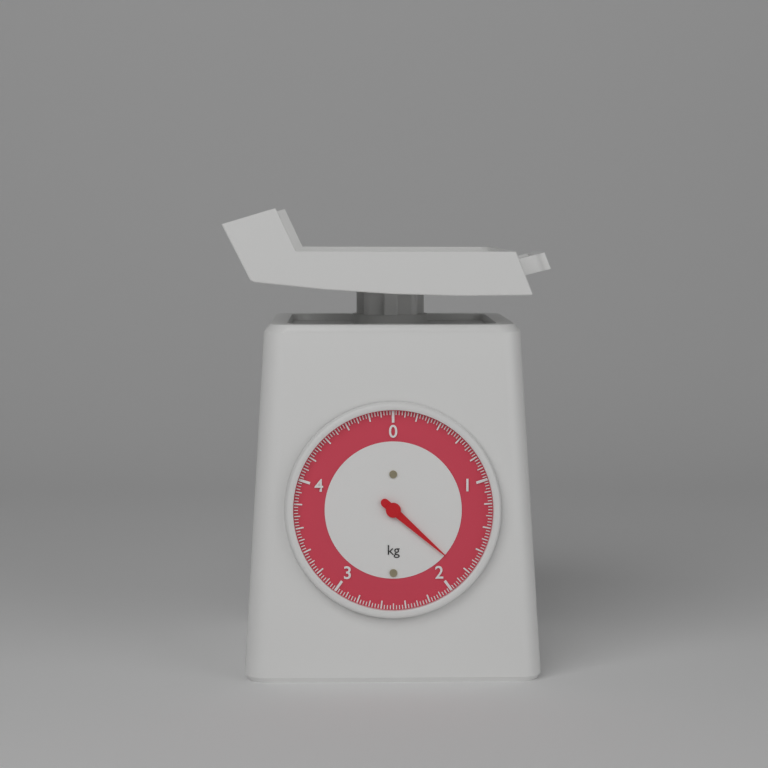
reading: 1.825 kg
